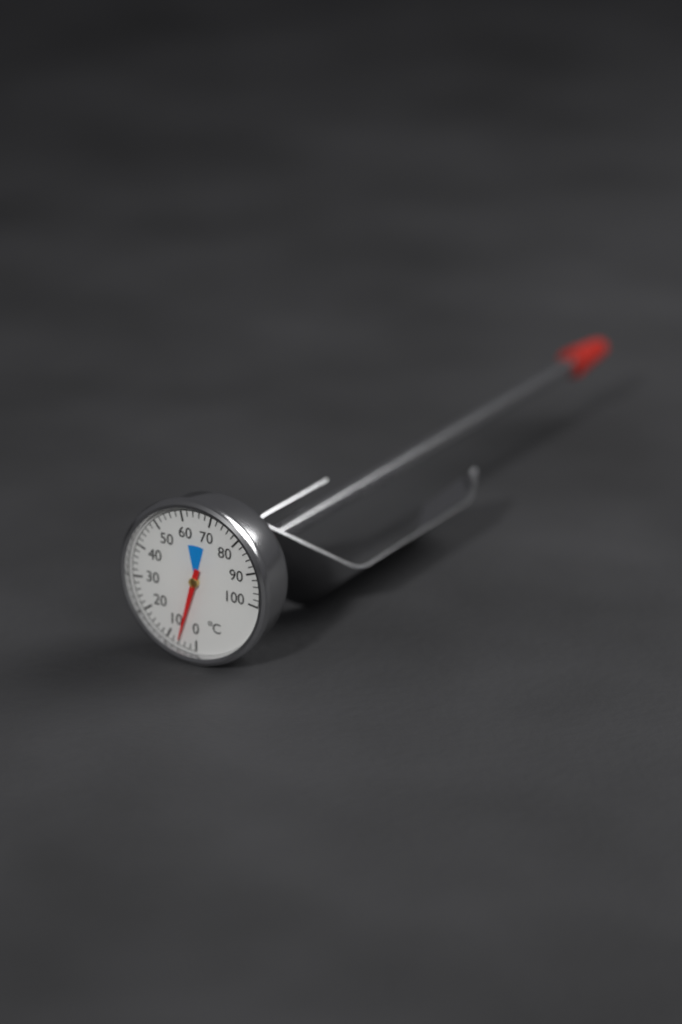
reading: 6 °C
